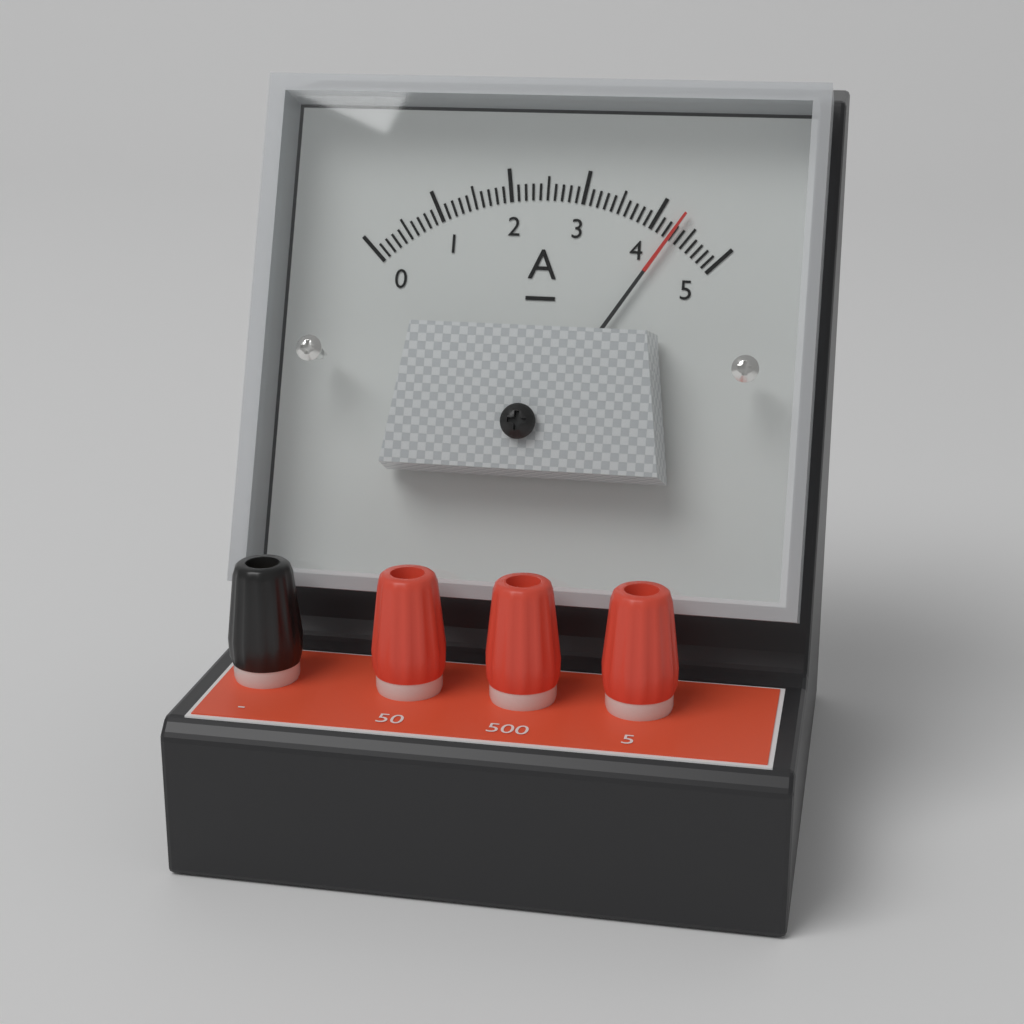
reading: 4.3 A
